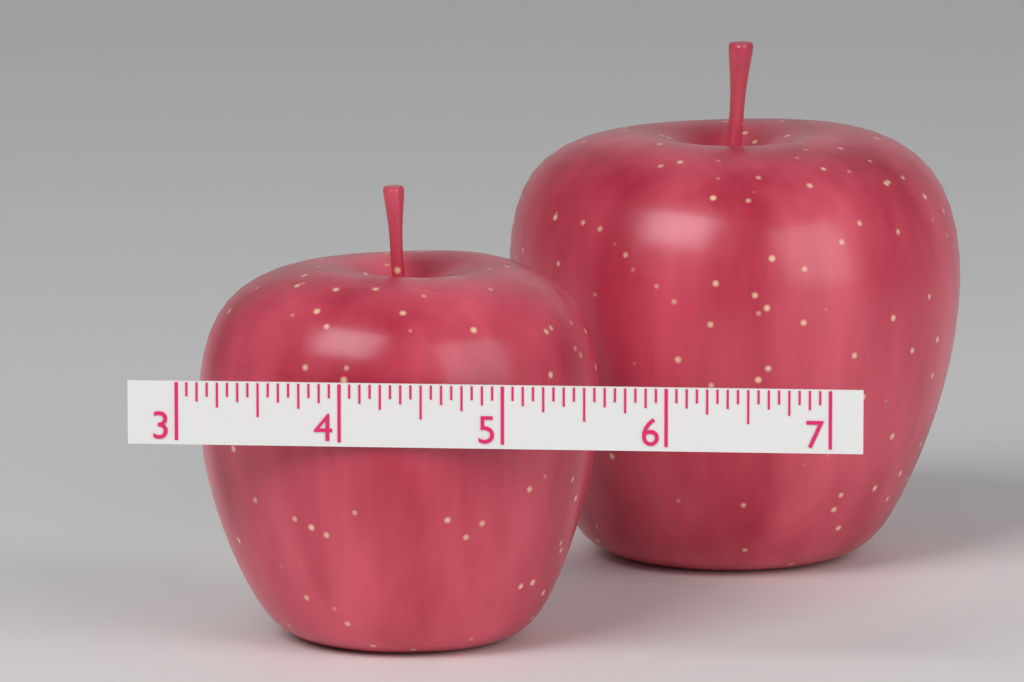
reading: 5.5000 (no unit)
